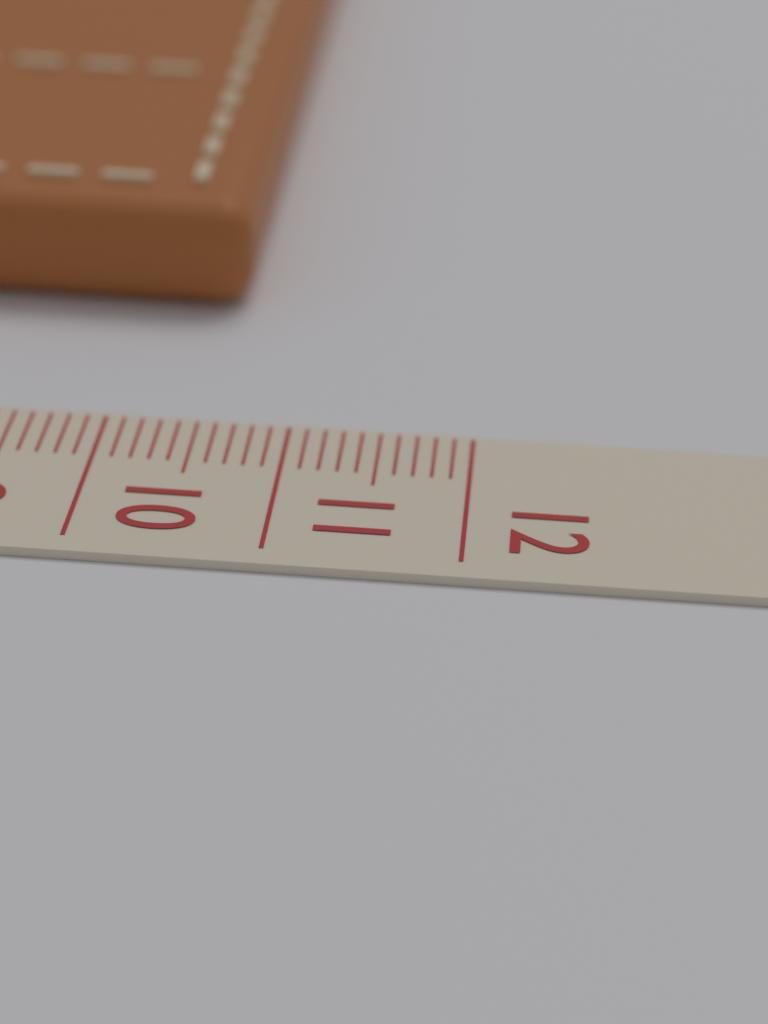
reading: 10.6 cm
